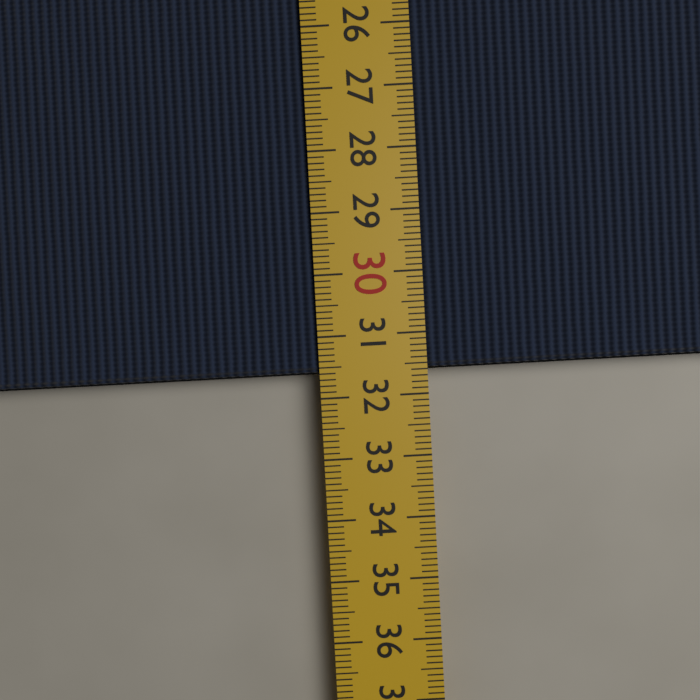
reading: 31.6 cm
